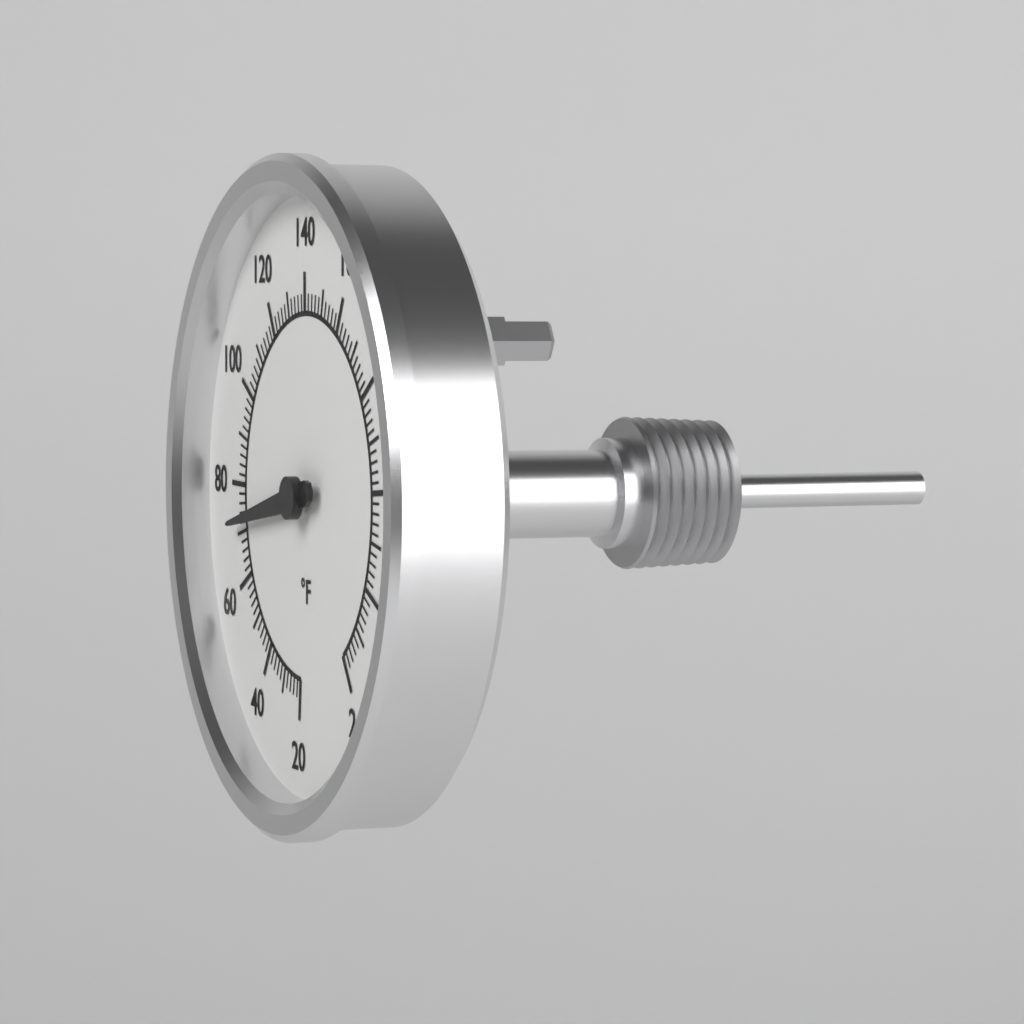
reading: 72 °F
